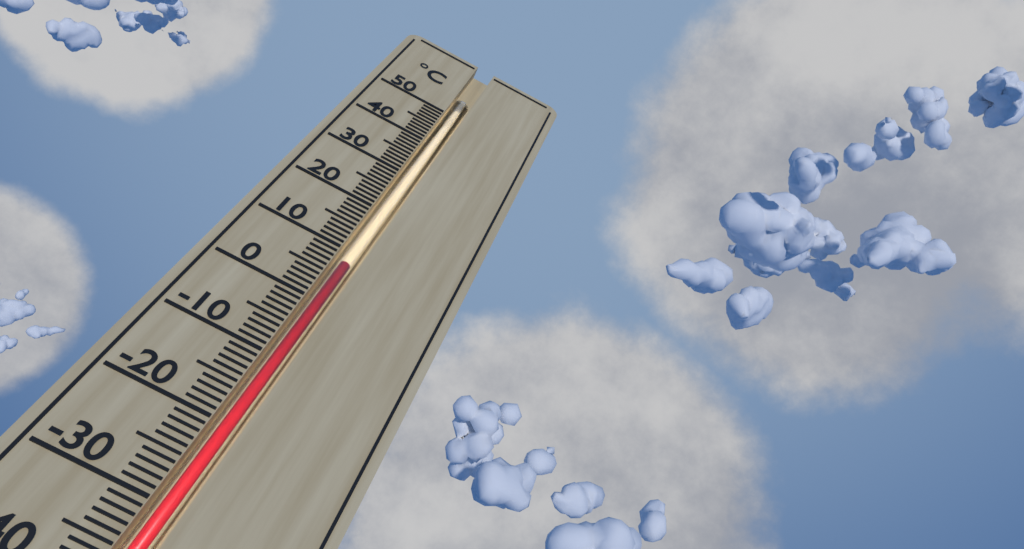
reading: 8 °C
